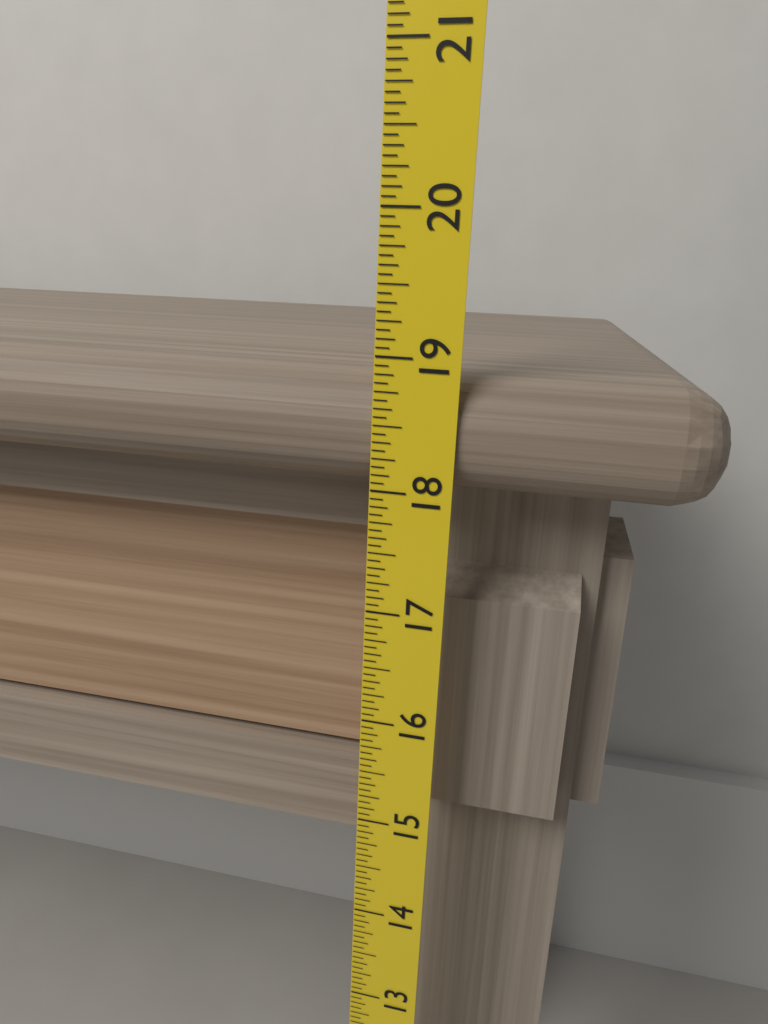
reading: 18.8750 (no unit)
